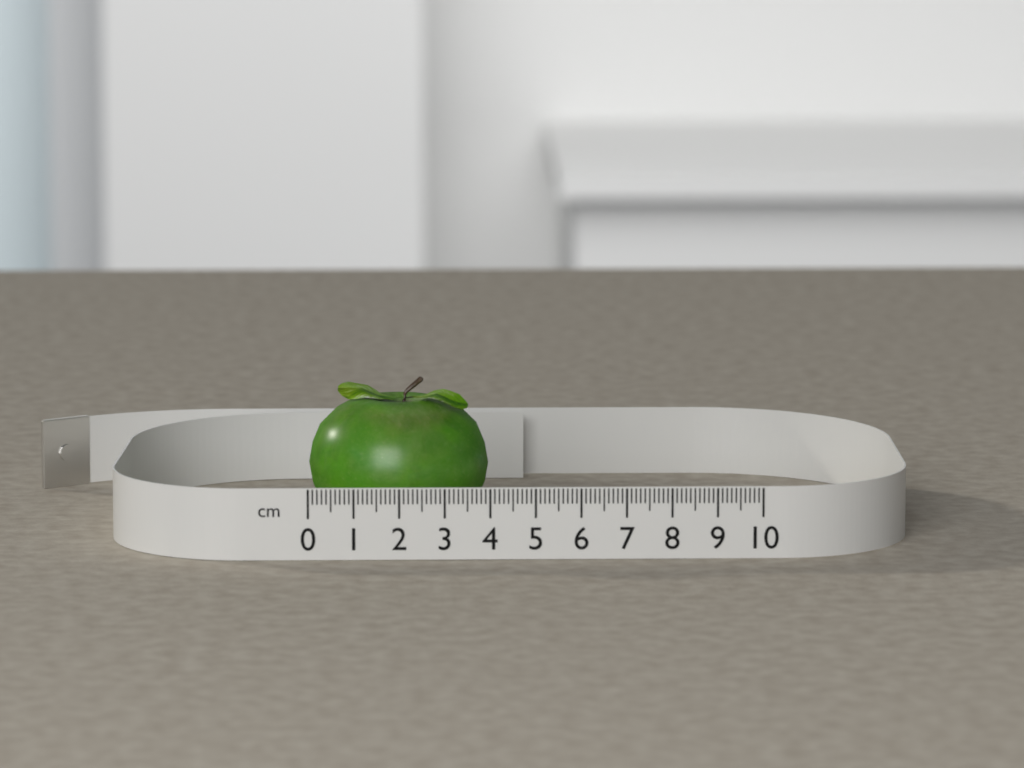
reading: 4.0 cm
